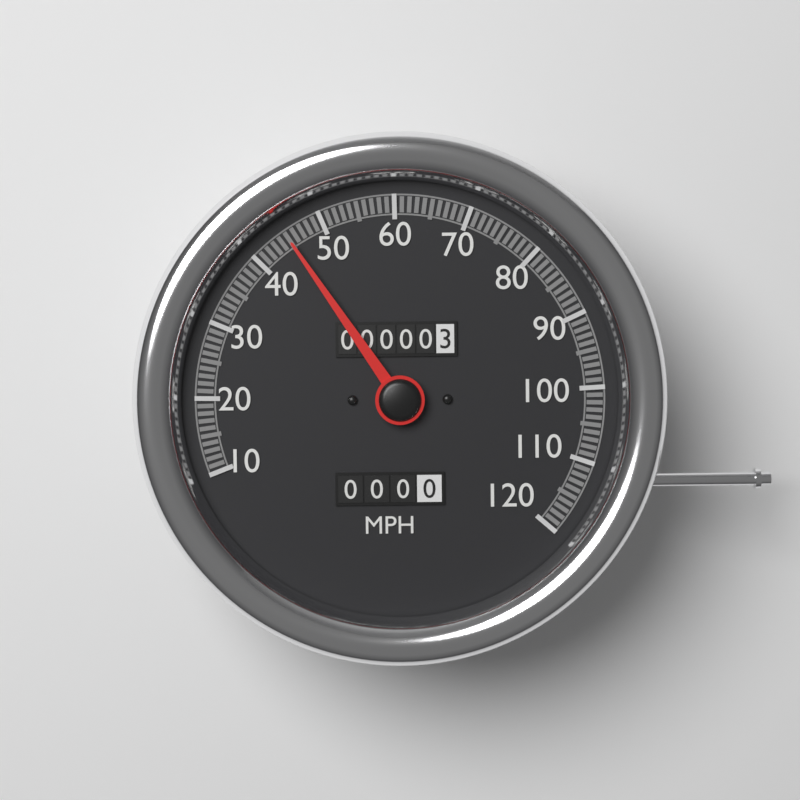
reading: 45 MPH
